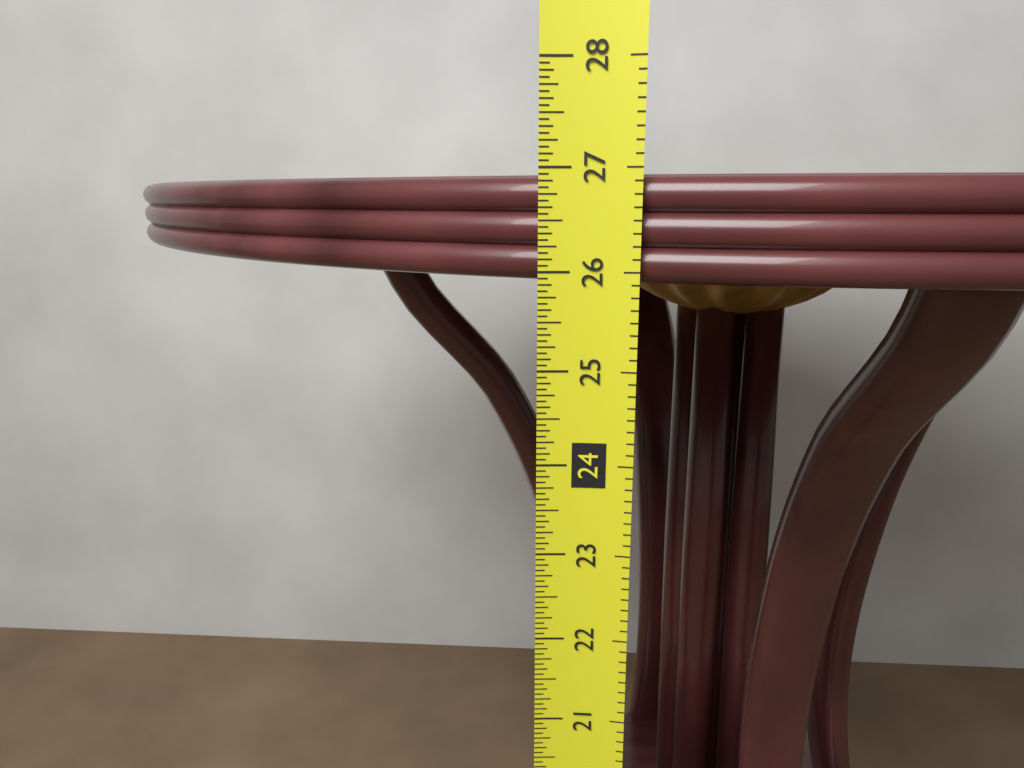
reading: 26.9375 in
